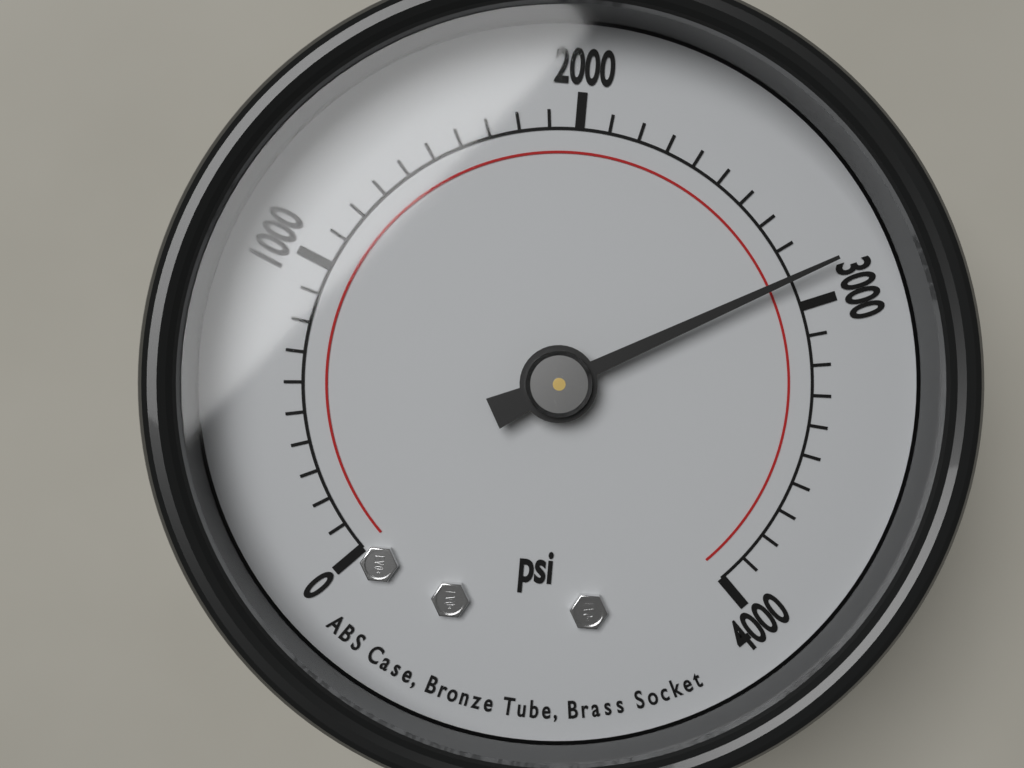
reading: 2900 psi
